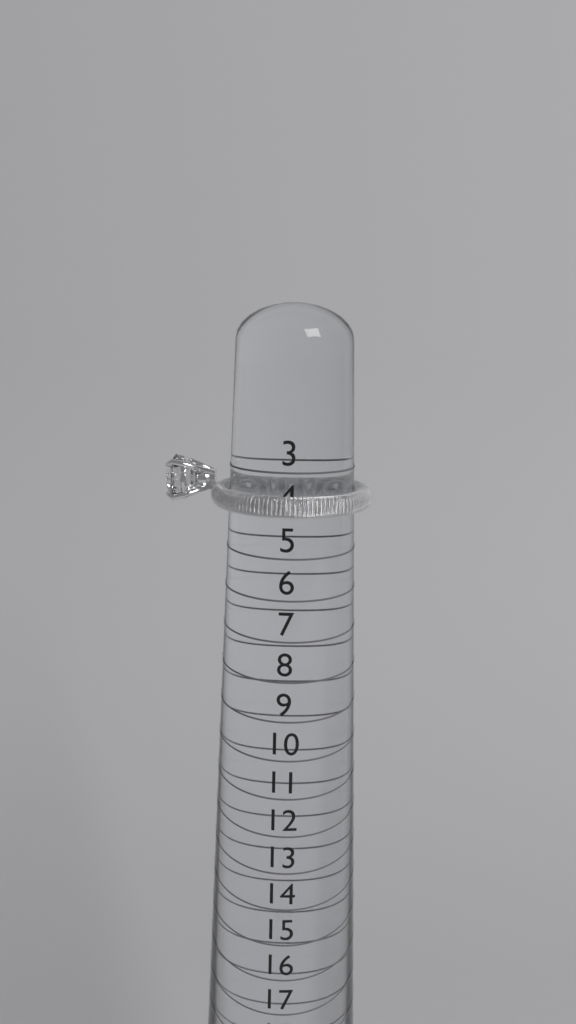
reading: 4 (no unit)
